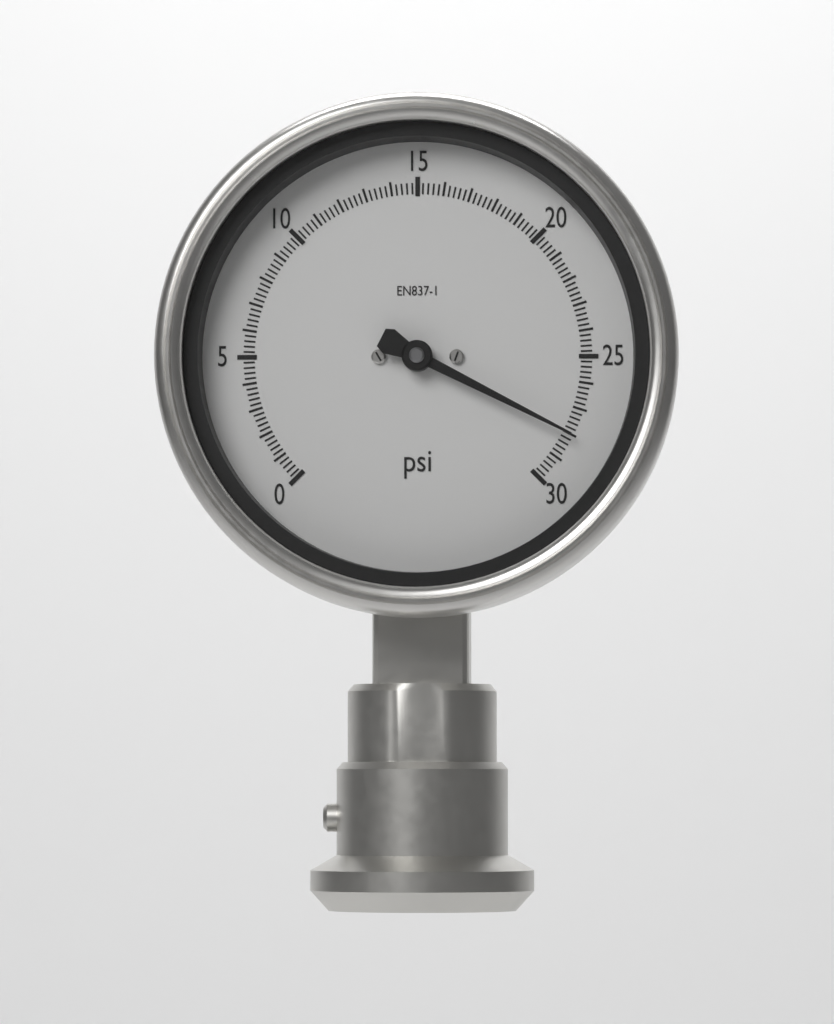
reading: 28.0 psi
